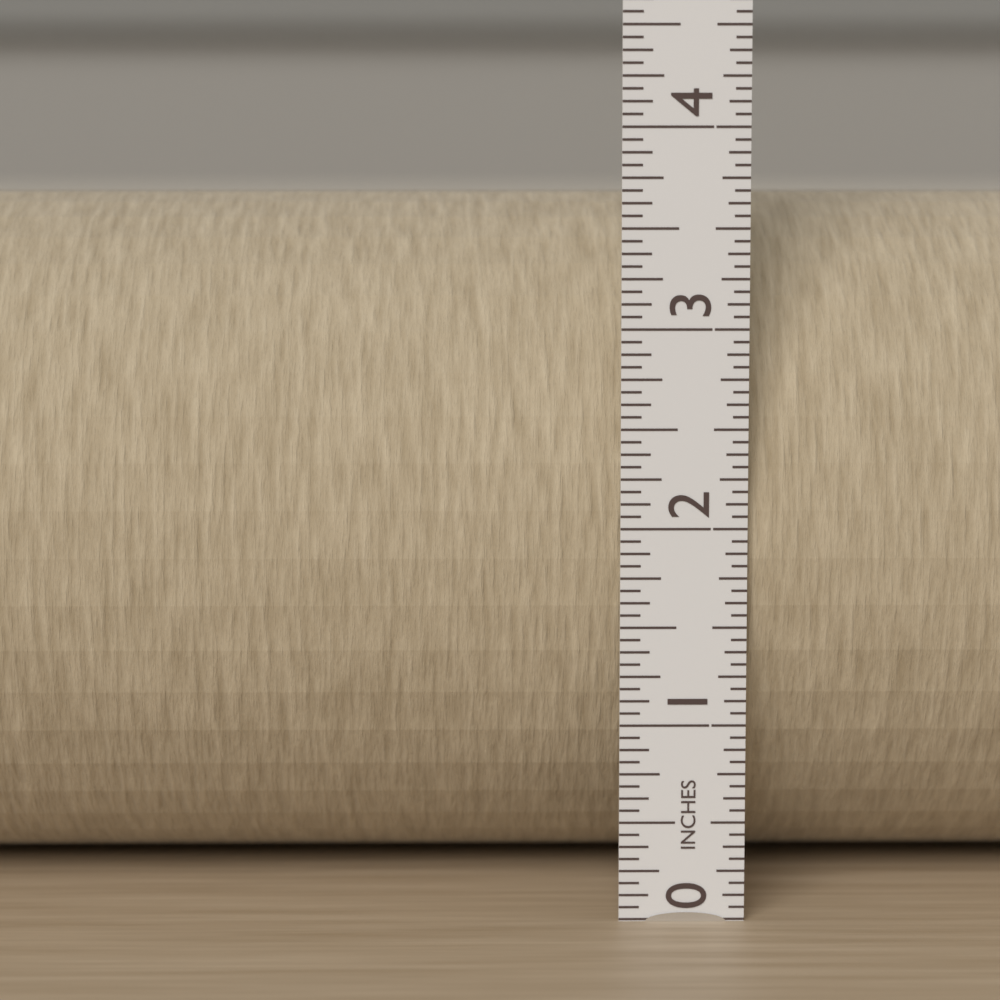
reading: 3.6875 in
